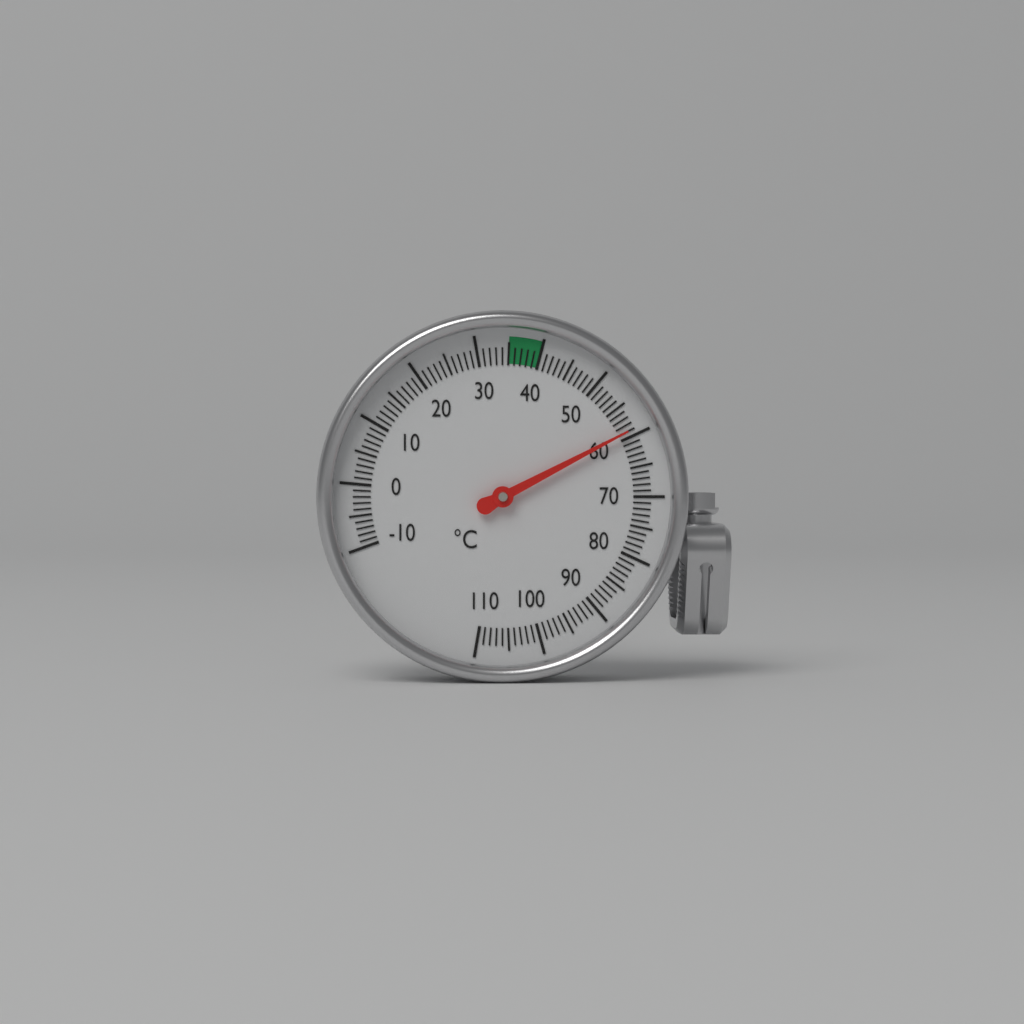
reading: 59 °C
